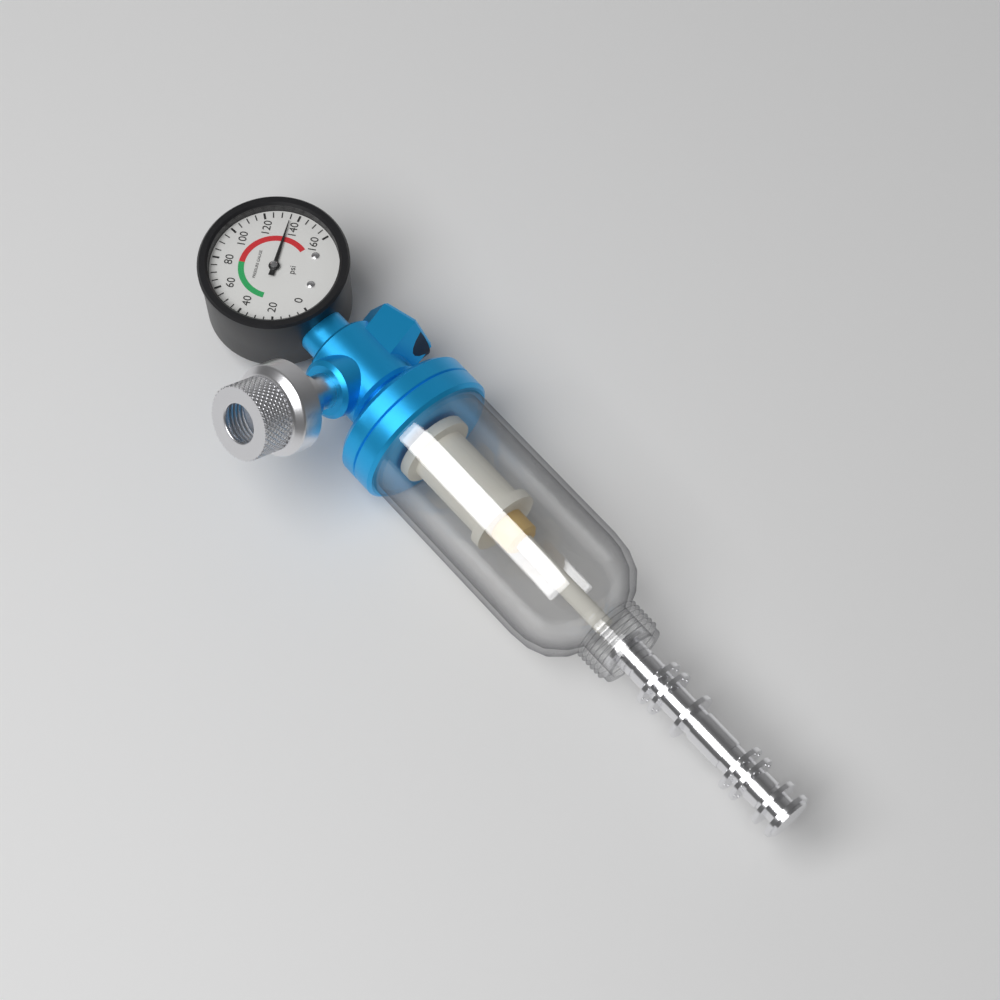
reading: 135 psi
